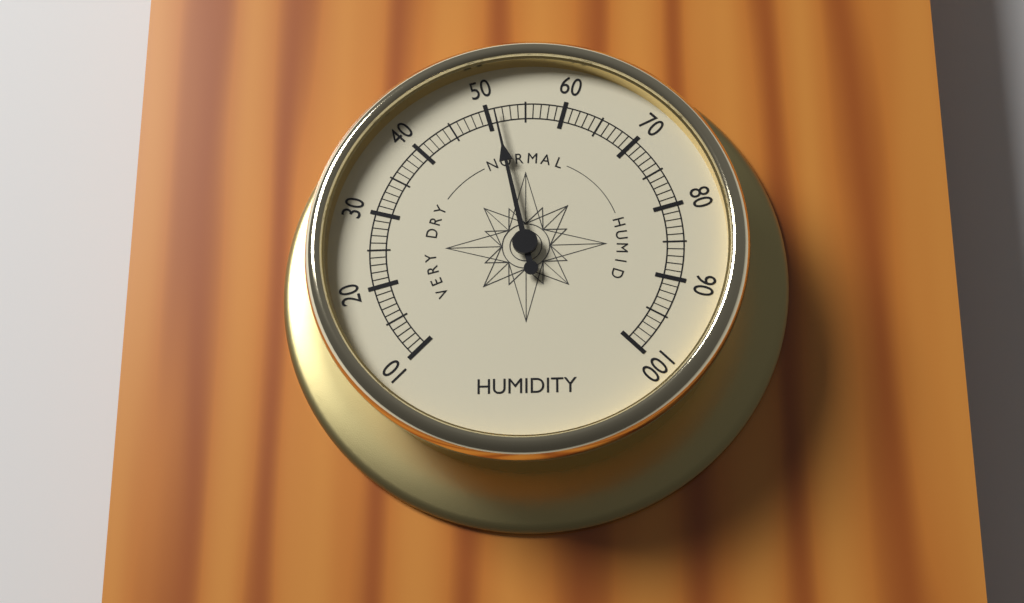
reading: 51 (no unit)
